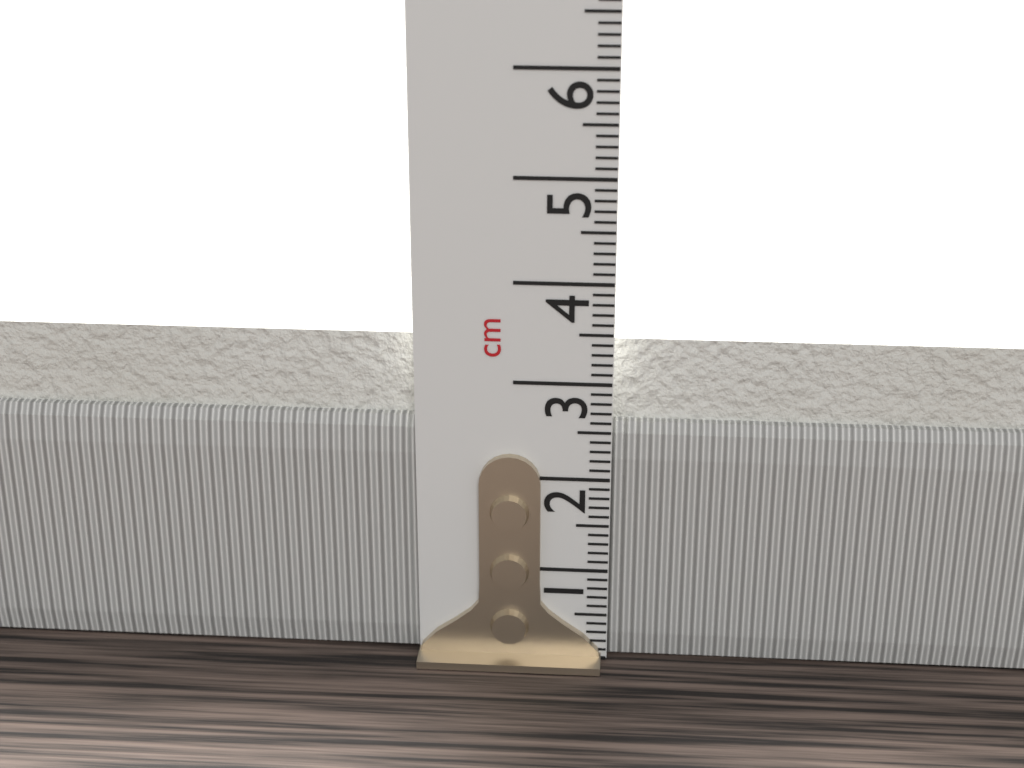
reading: 3.4 cm
